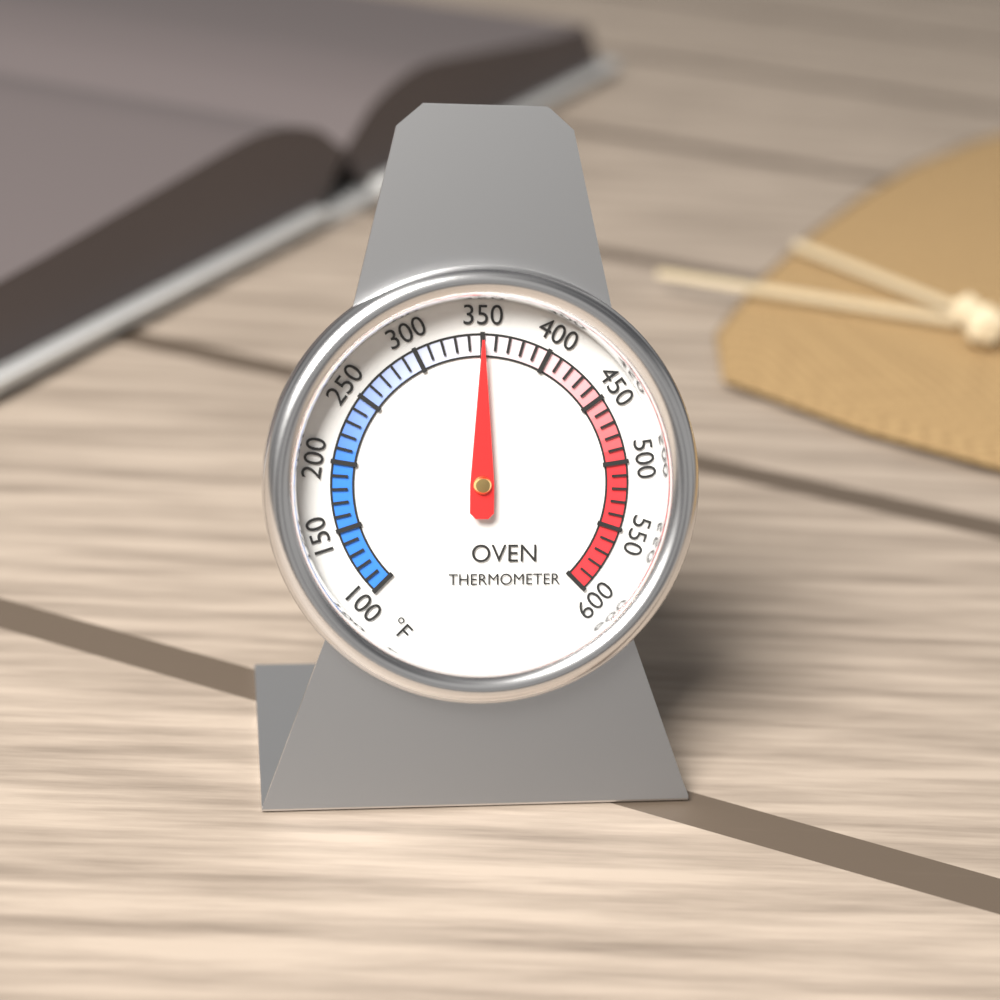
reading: 350 °F
